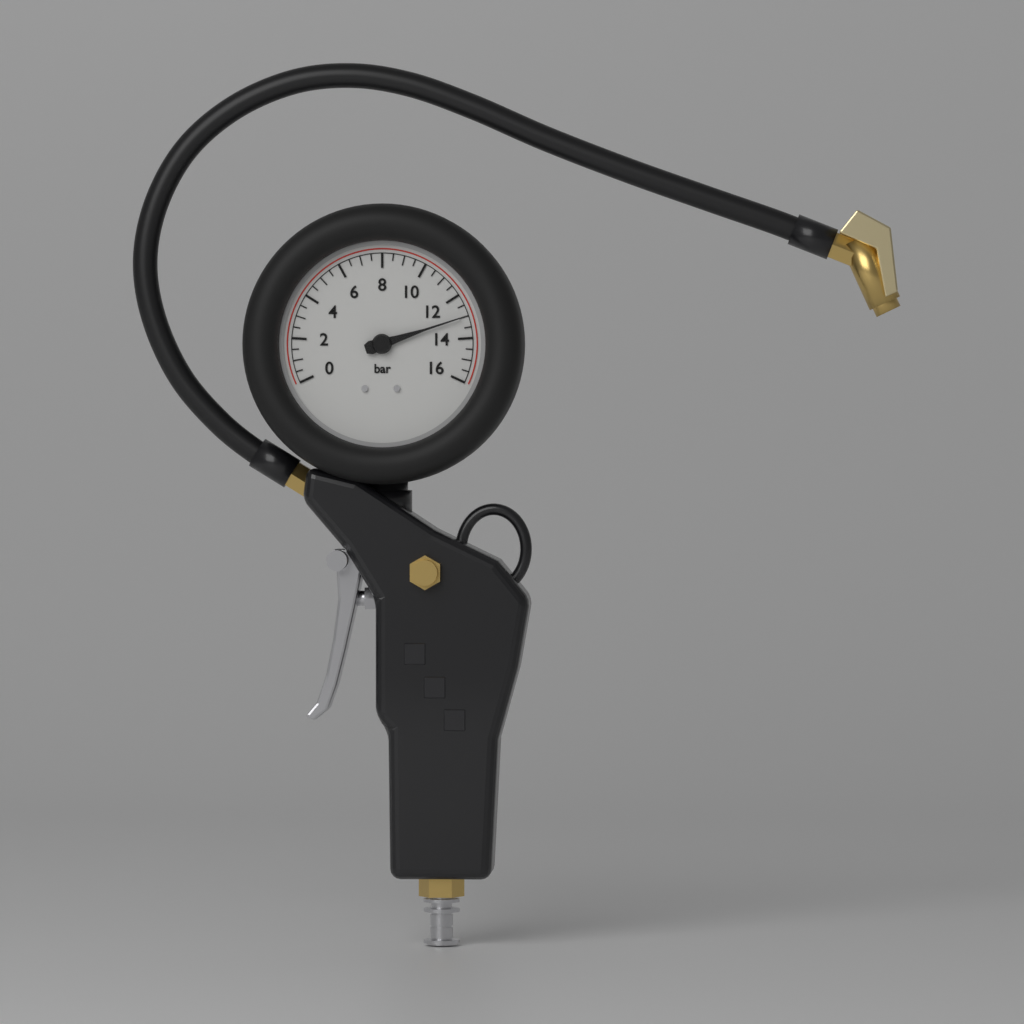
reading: 13.0 bar
